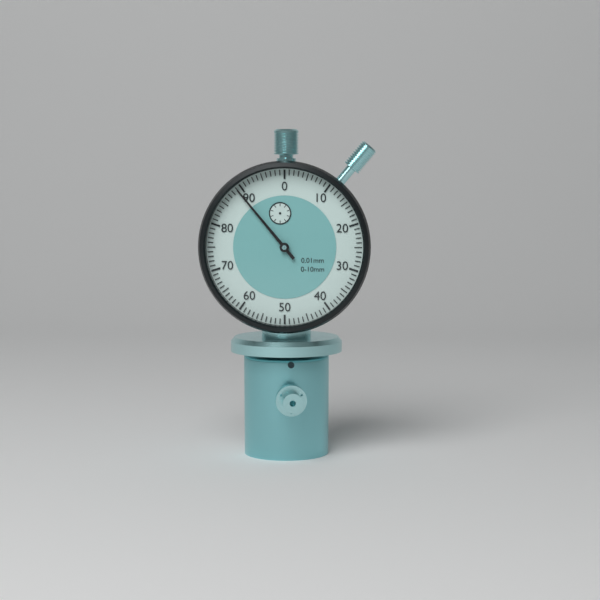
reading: 0.89 mm
